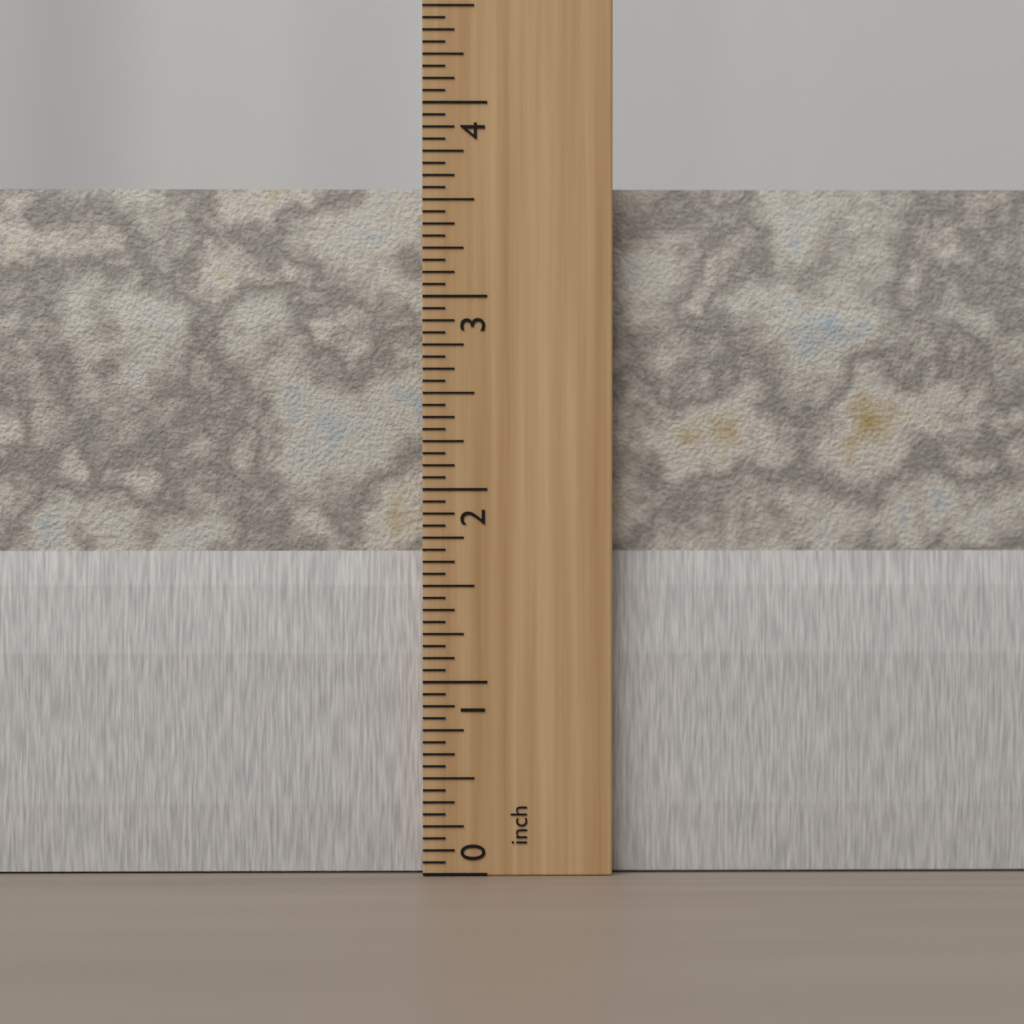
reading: 3.5625 inch
